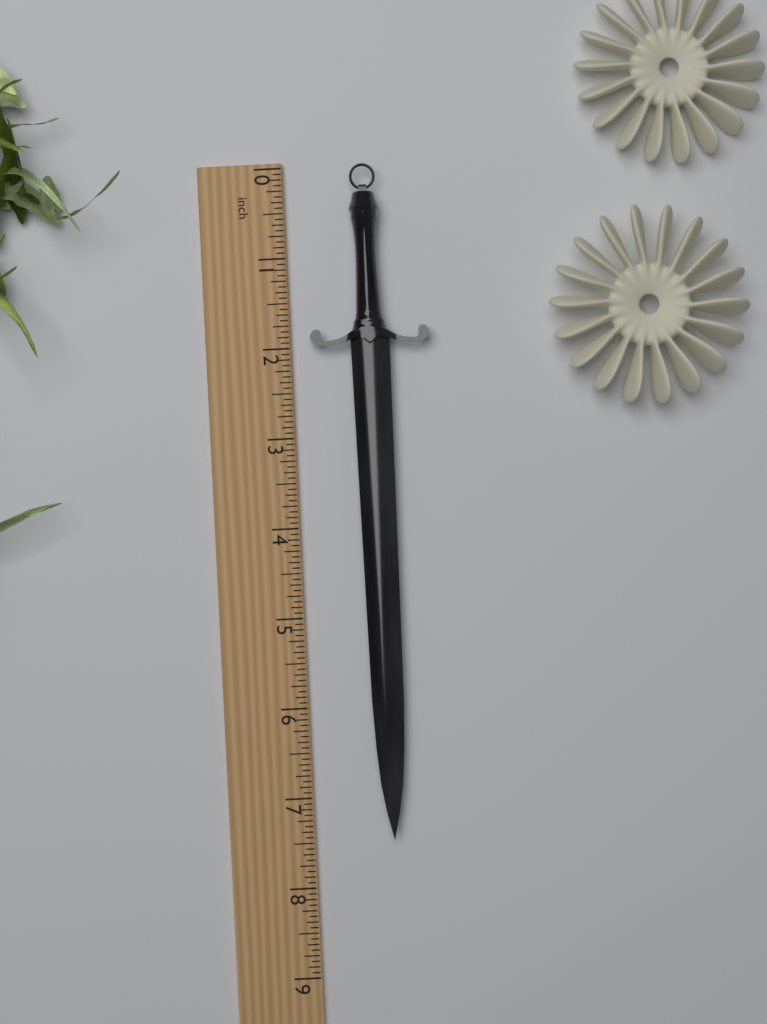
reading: 7.5000 inch
